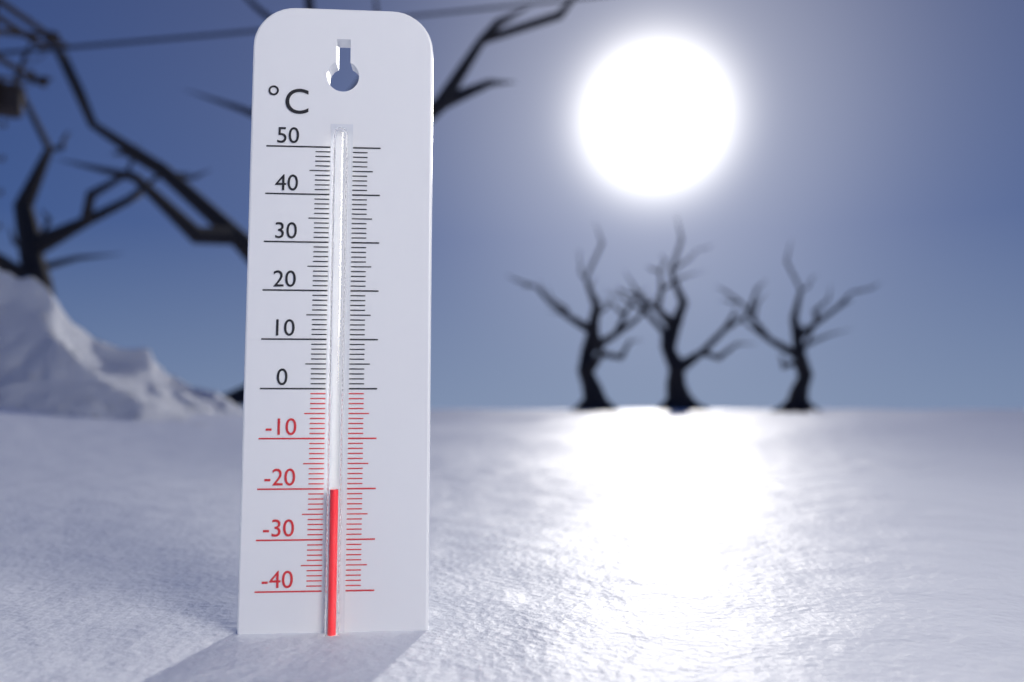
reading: -20 °C
